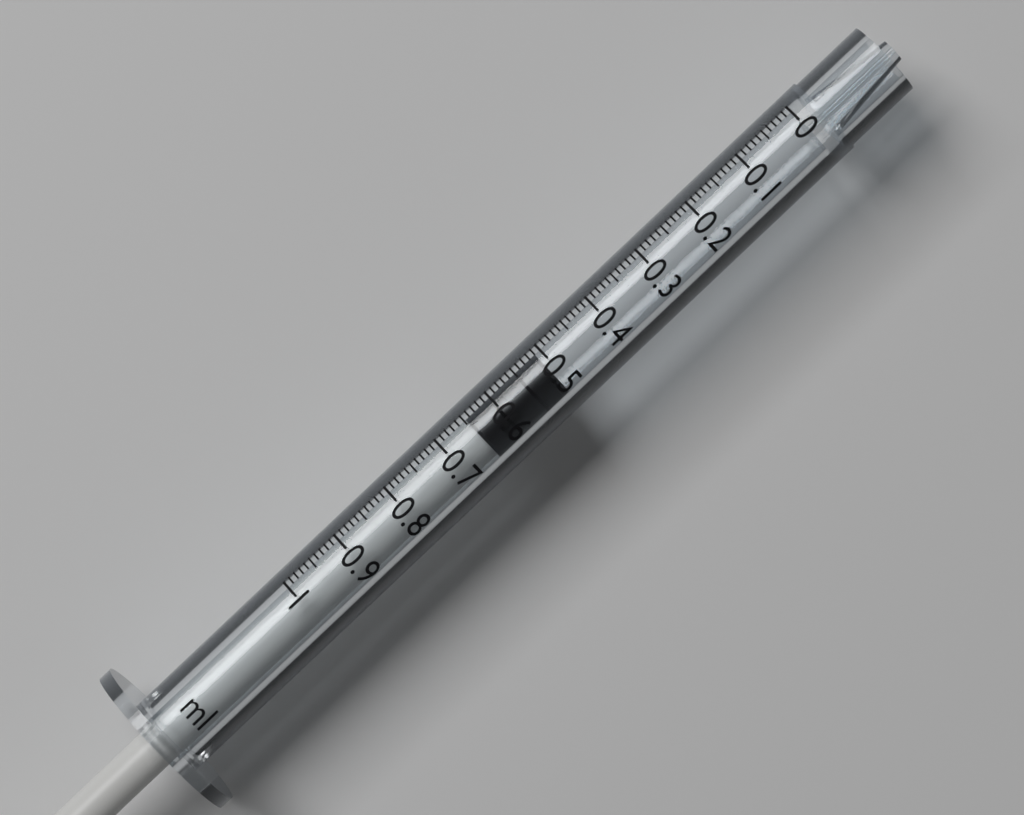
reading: 0.51 ml
